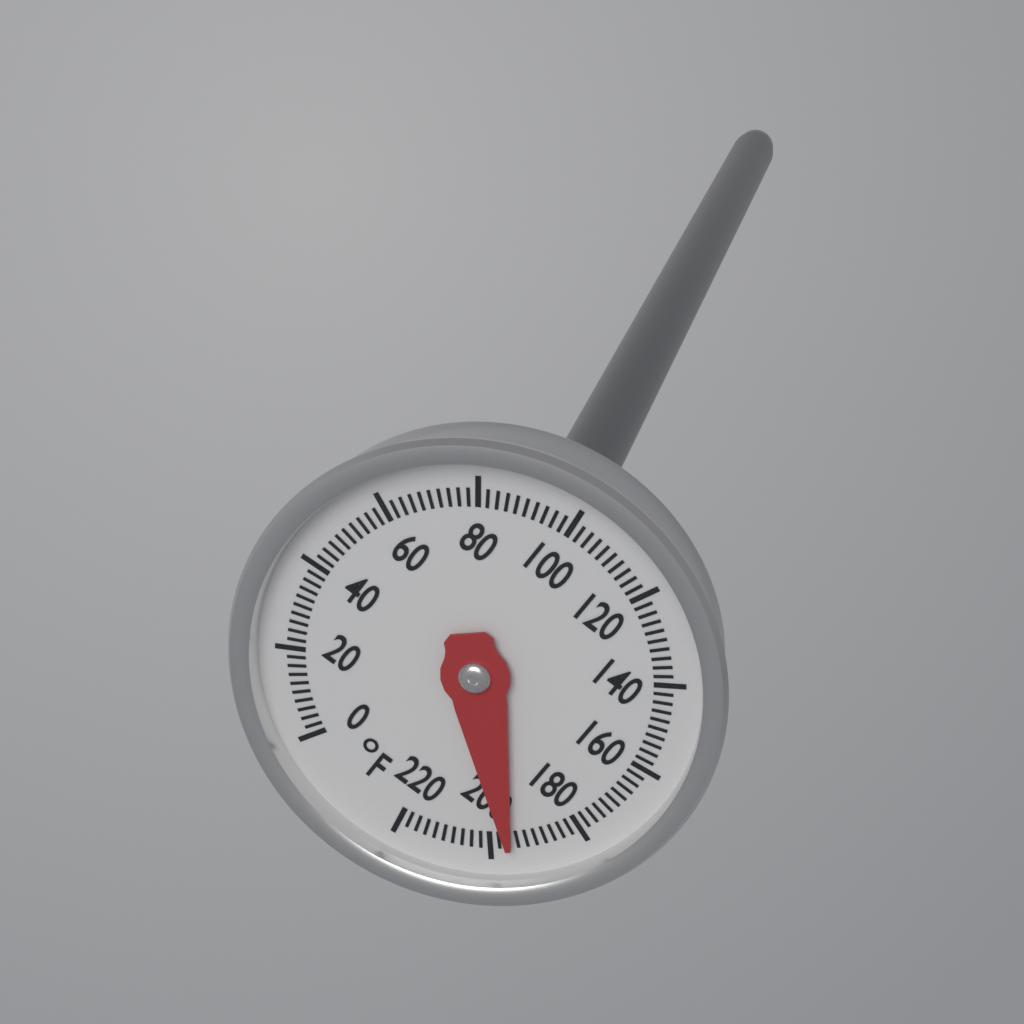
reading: 196 °F
